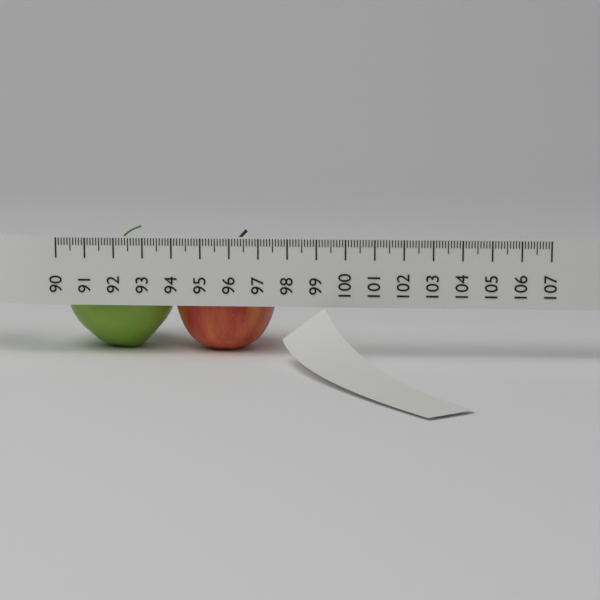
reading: 97.5 (no unit)
